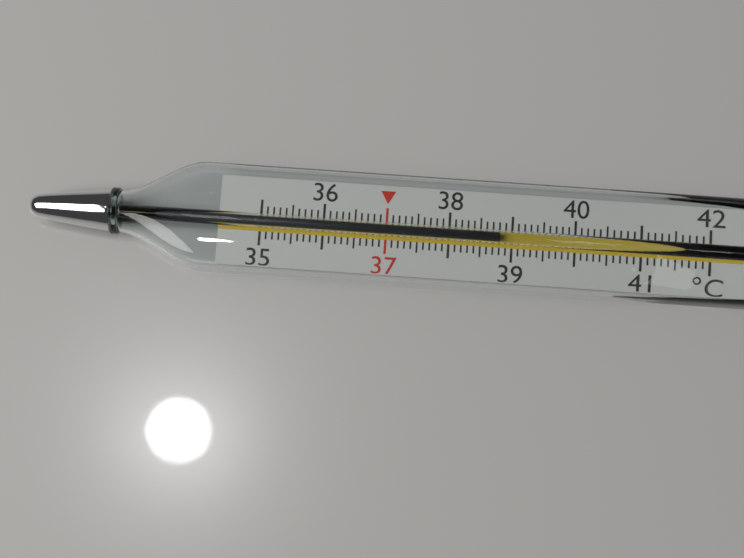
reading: 38.8 °C
